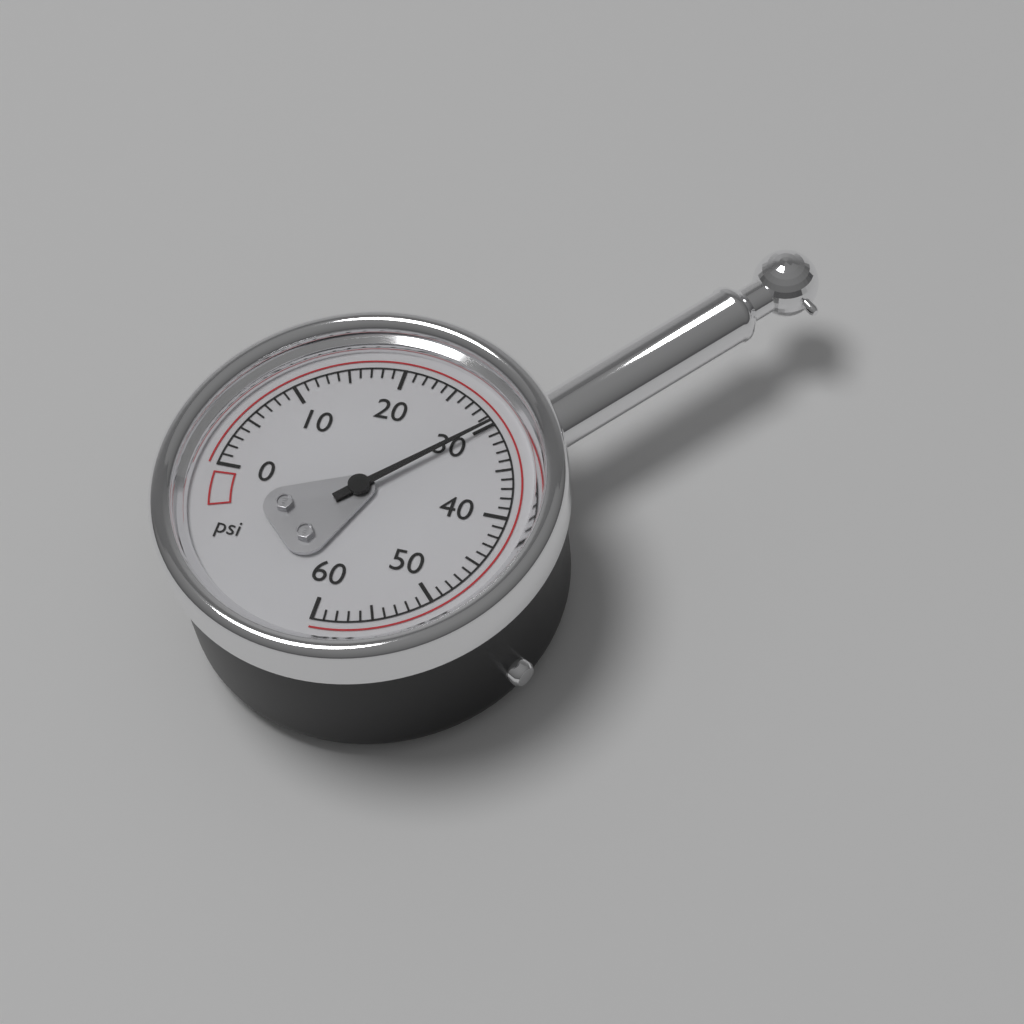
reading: 30 psi
